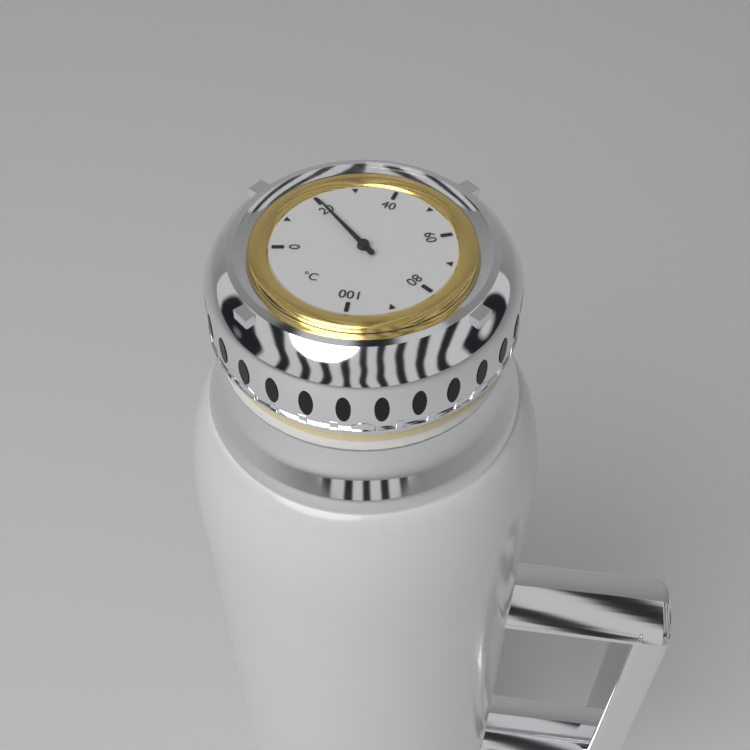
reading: 20 °C
